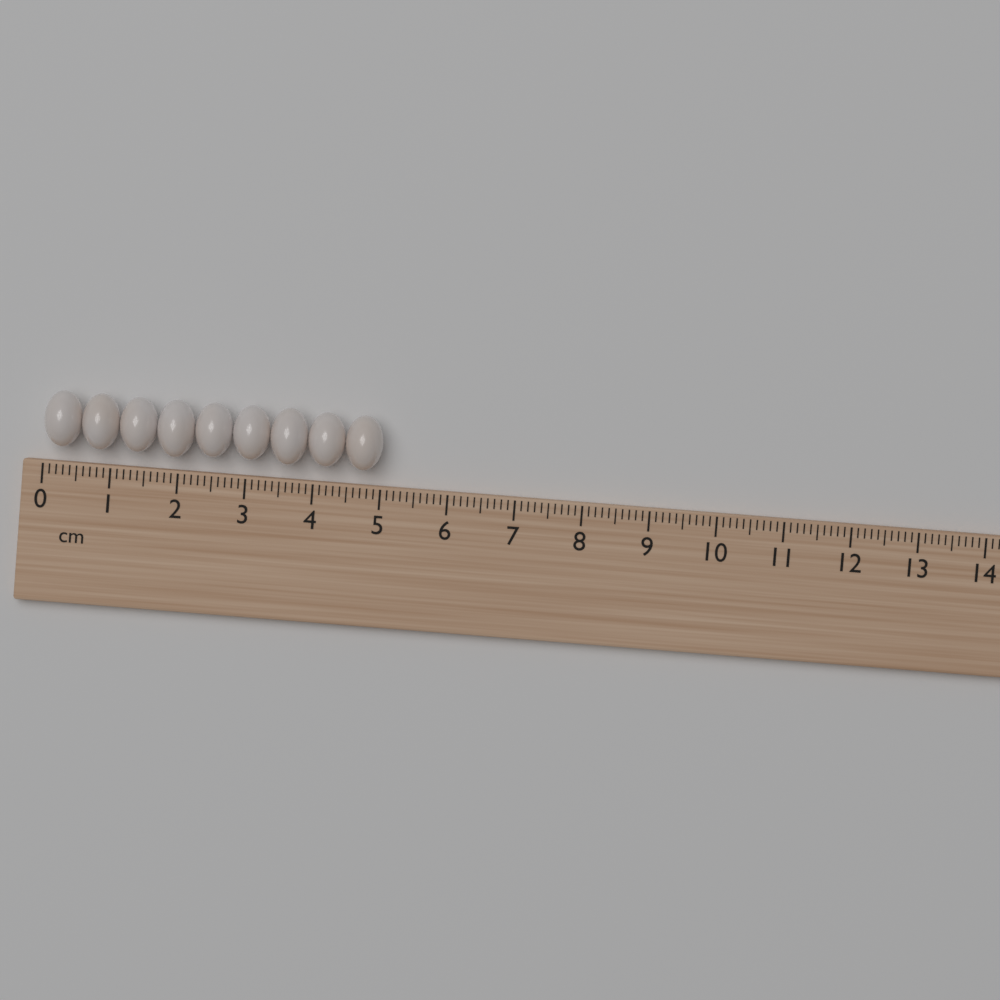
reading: 5.0 cm
